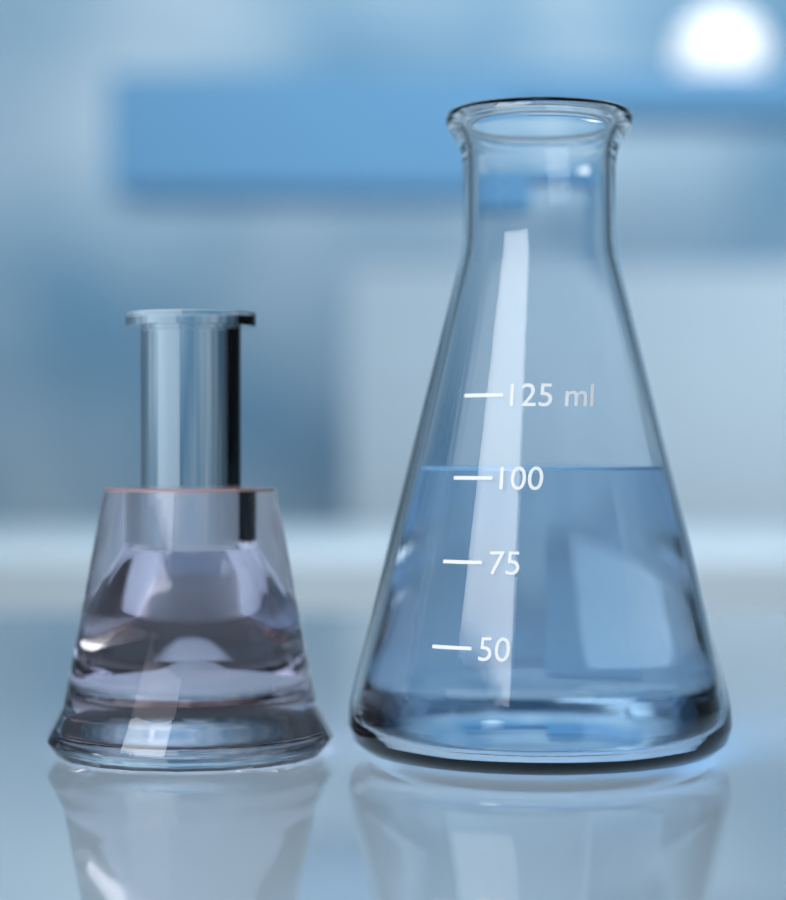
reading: 103 ml
